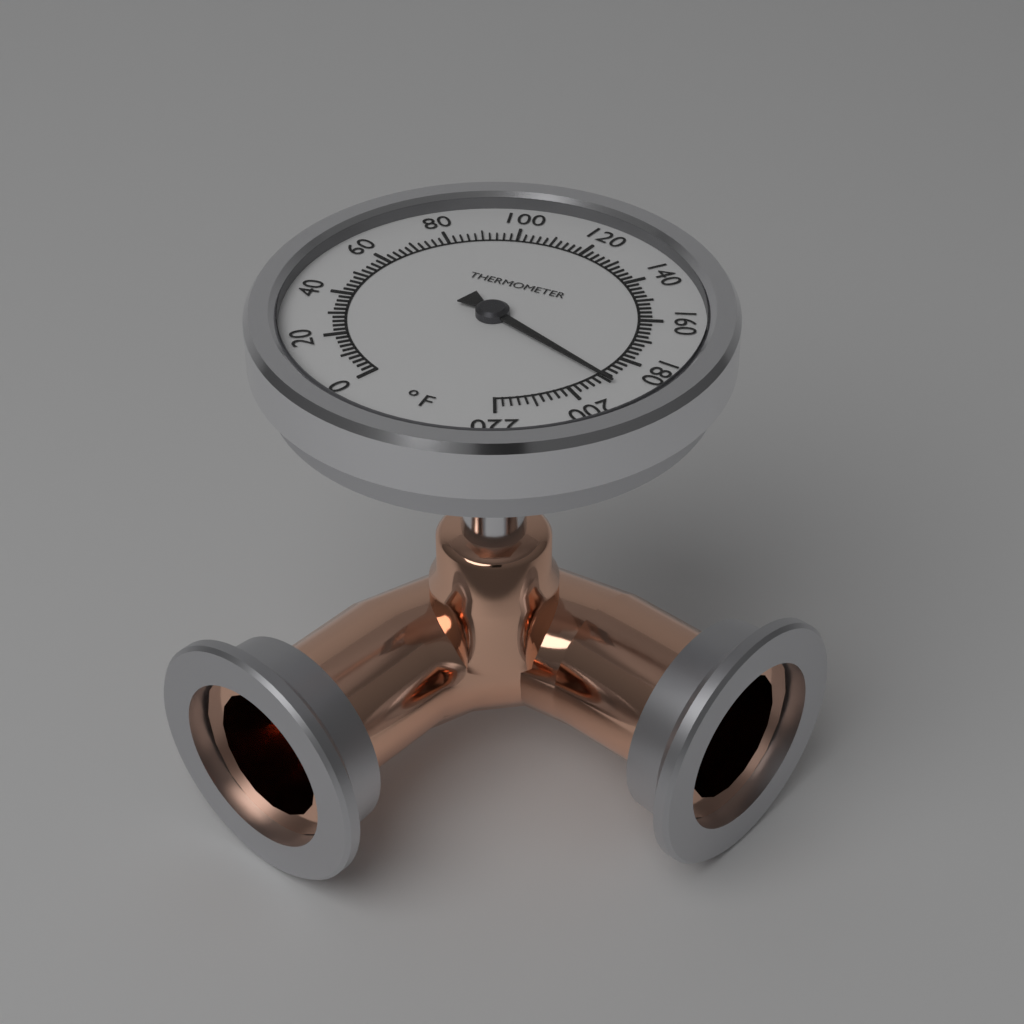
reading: 190 °F
